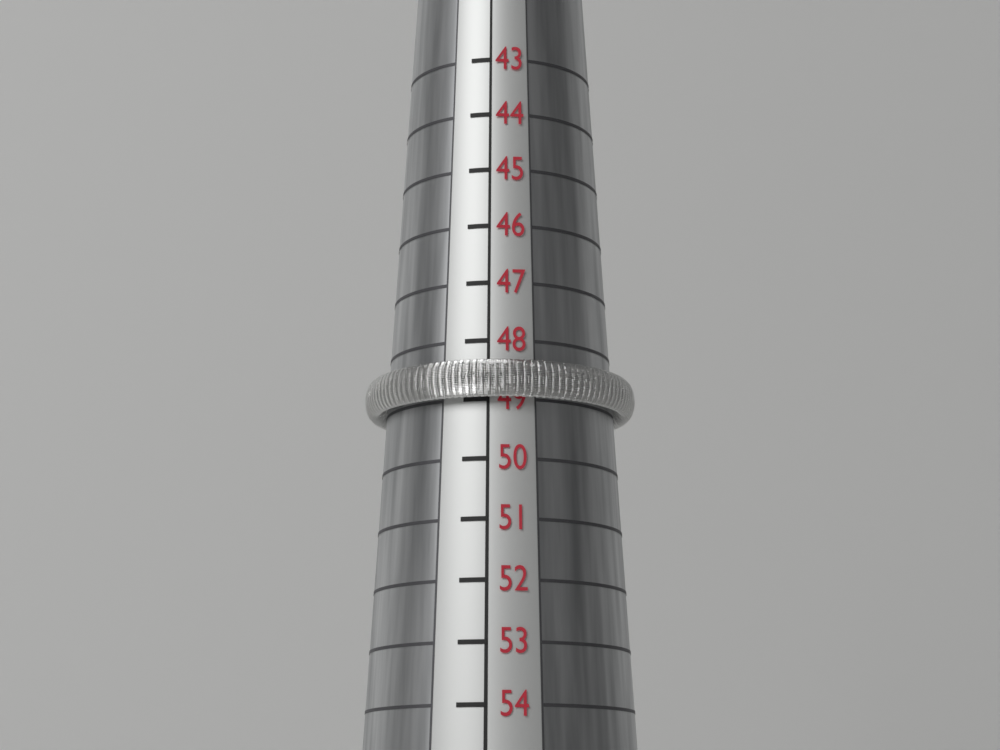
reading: 49 (no unit)
